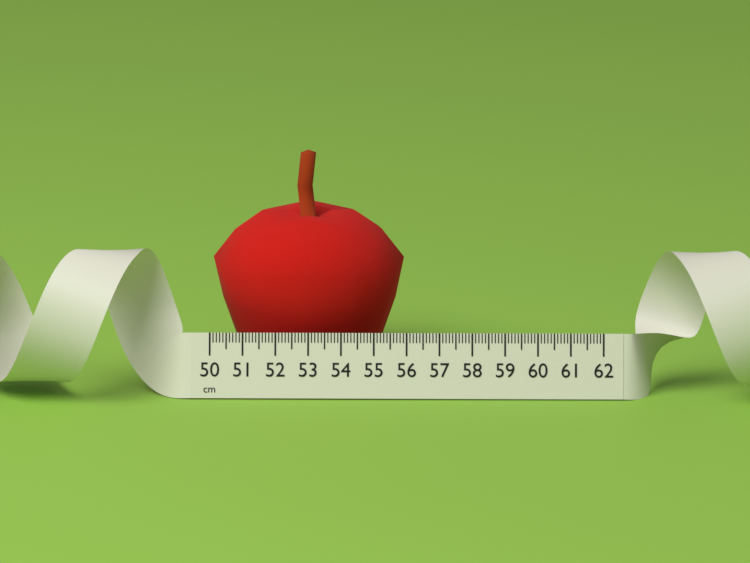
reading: 55.9 cm
